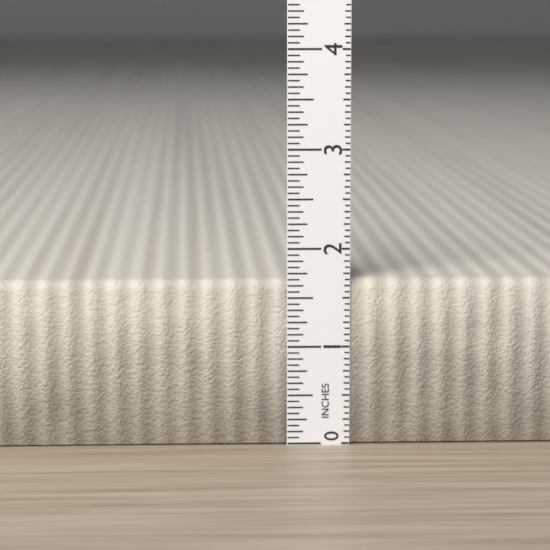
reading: 1.6875 in
